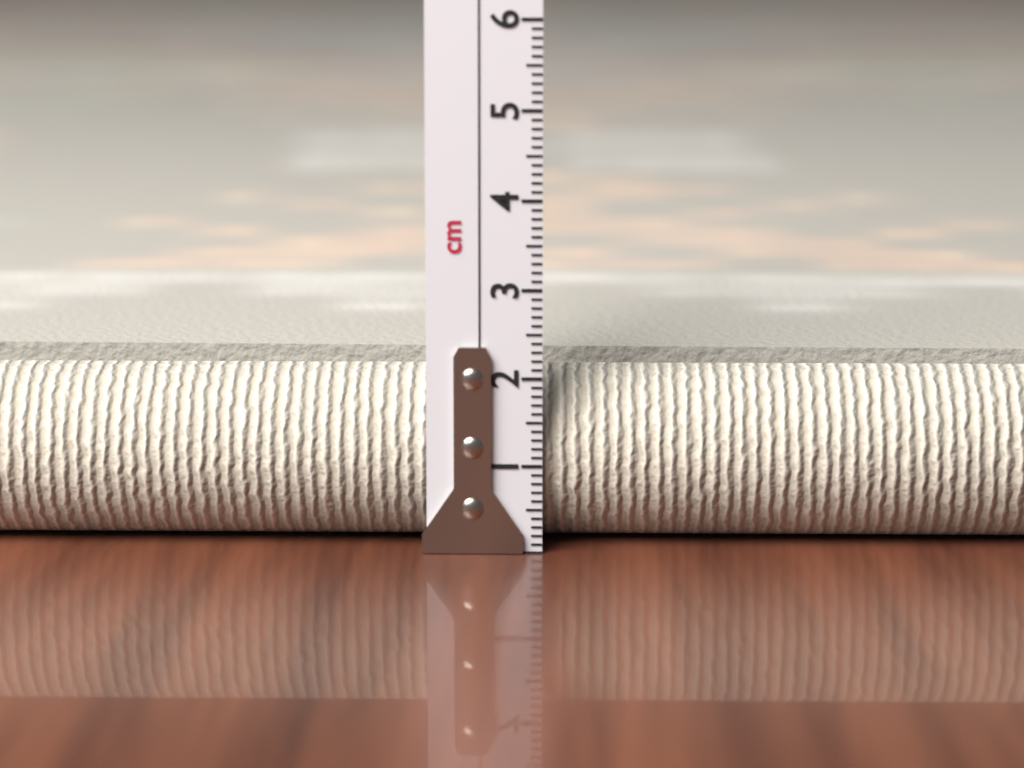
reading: 2.0 cm
